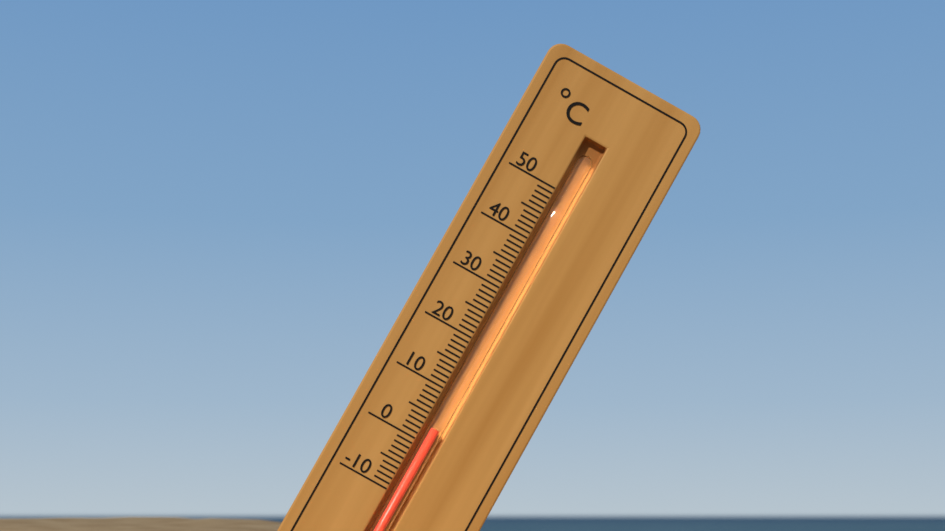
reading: 3 °C
